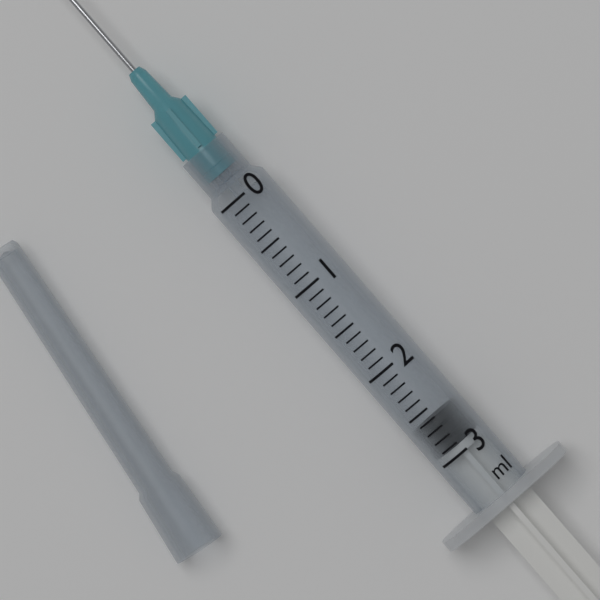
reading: 2.6 ml
